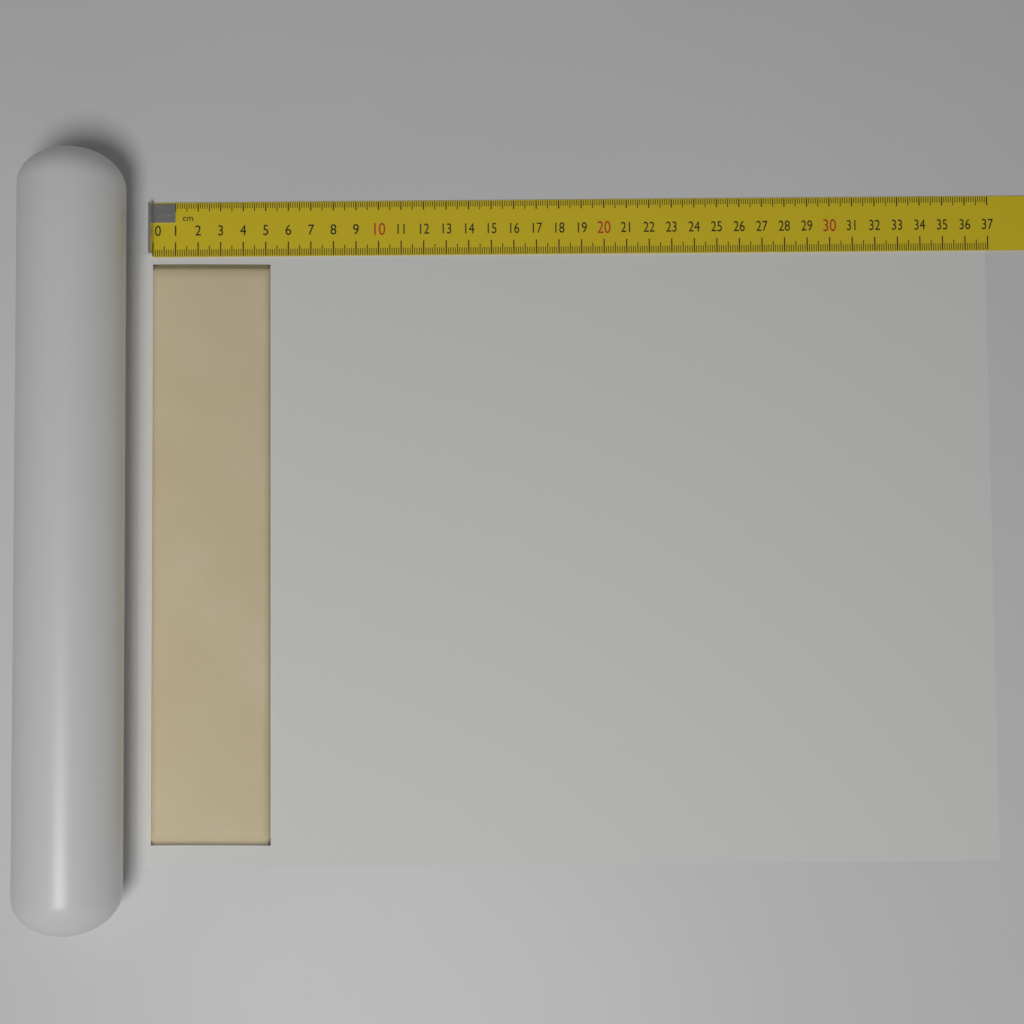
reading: 5.2 cm
